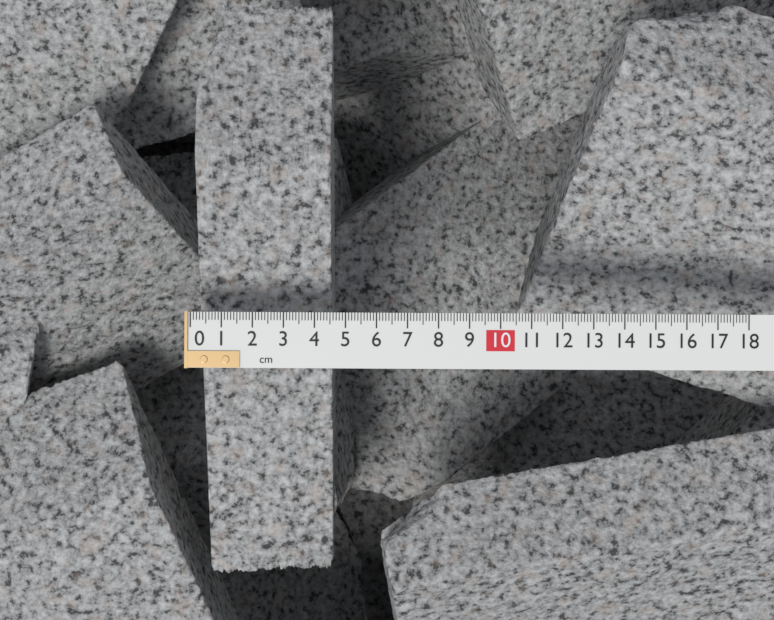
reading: 4.5 cm
